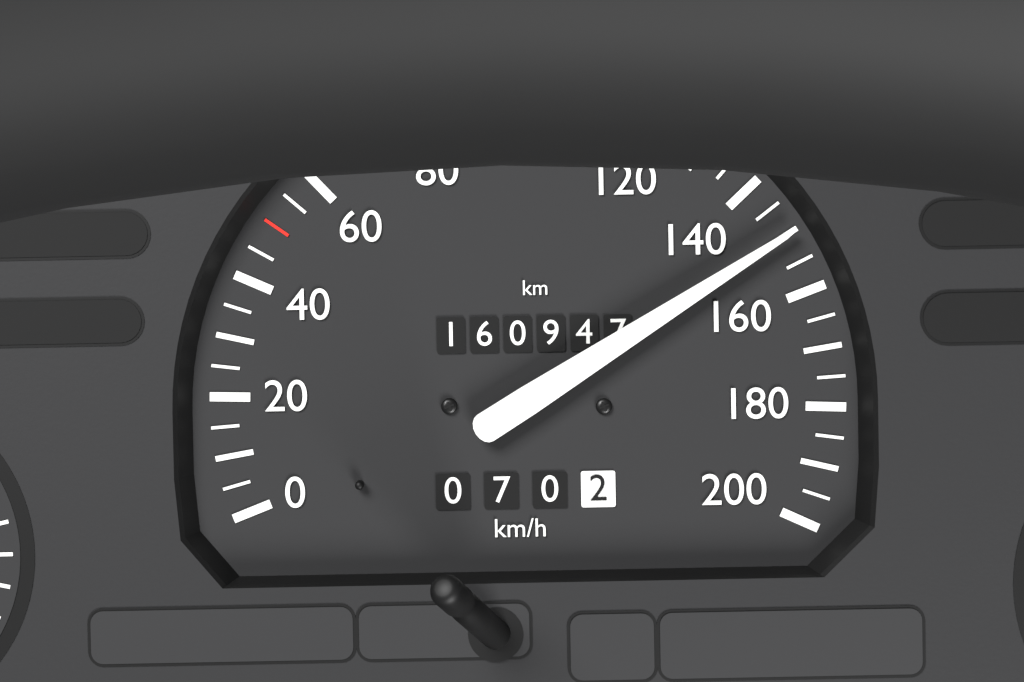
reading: 150 km/h
